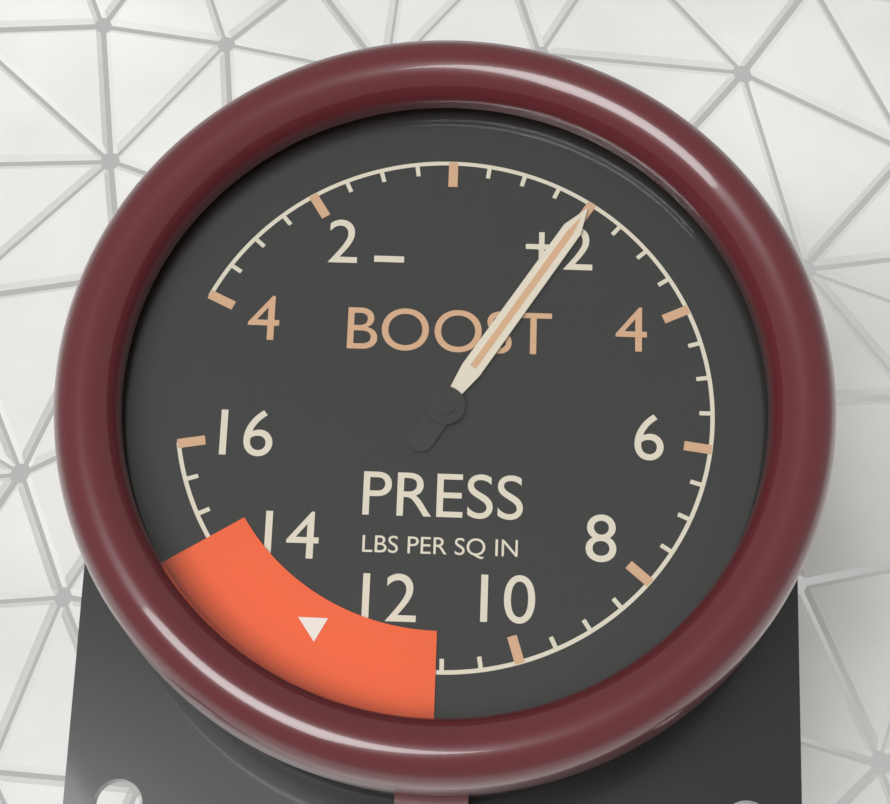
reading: 2.0 psi
